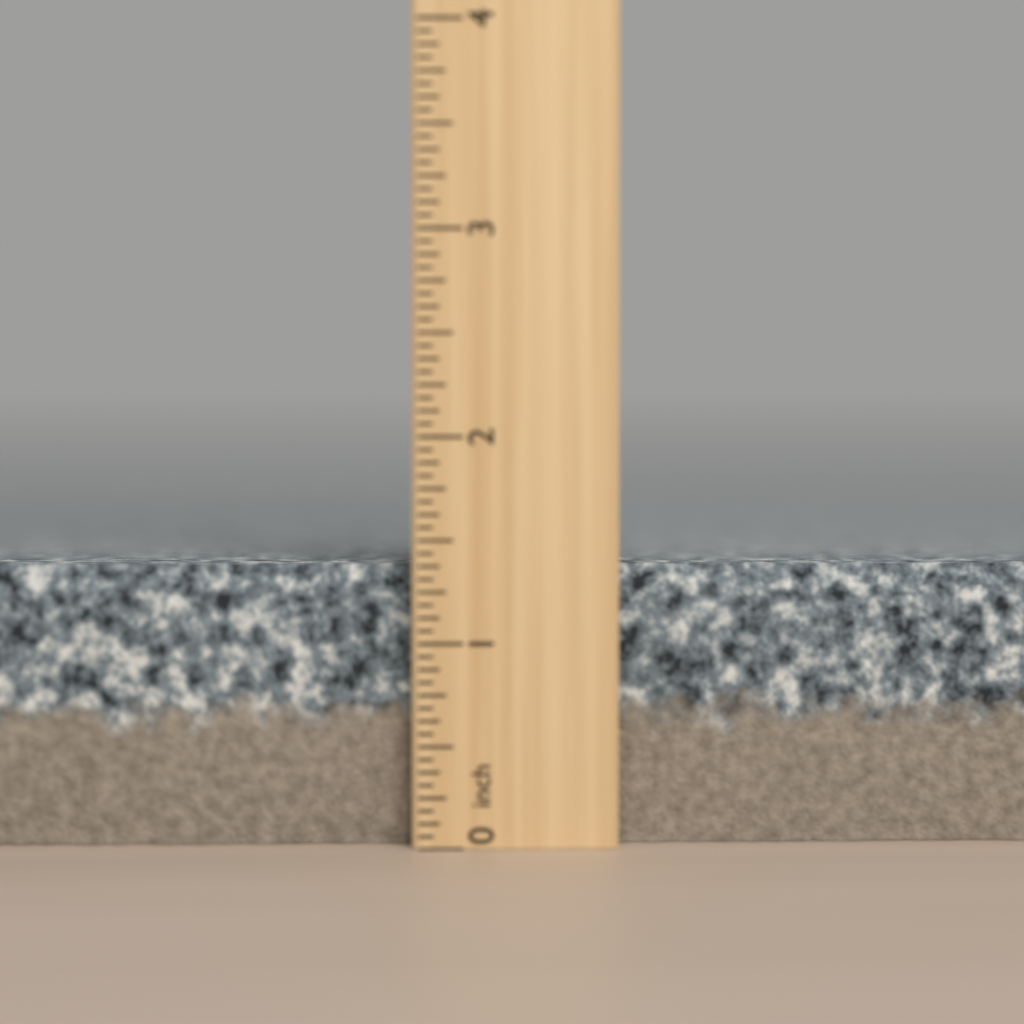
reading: 1.3750 inch
